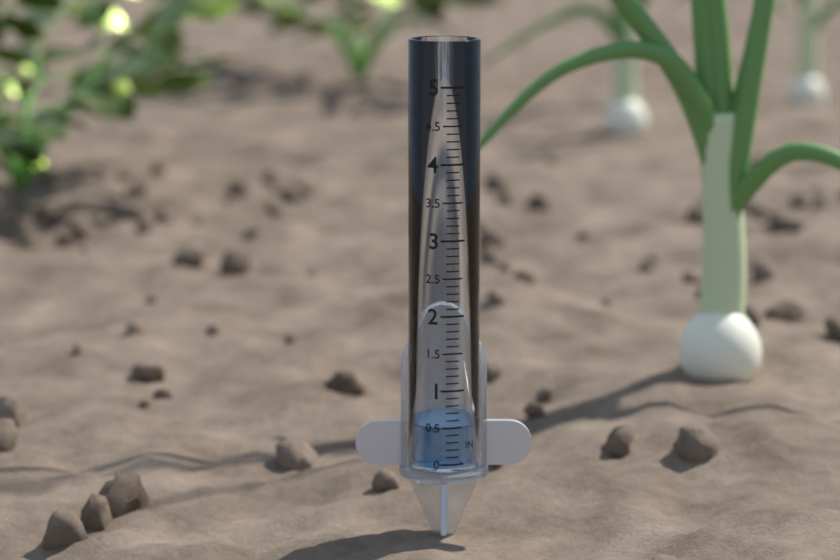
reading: 0.5 in
